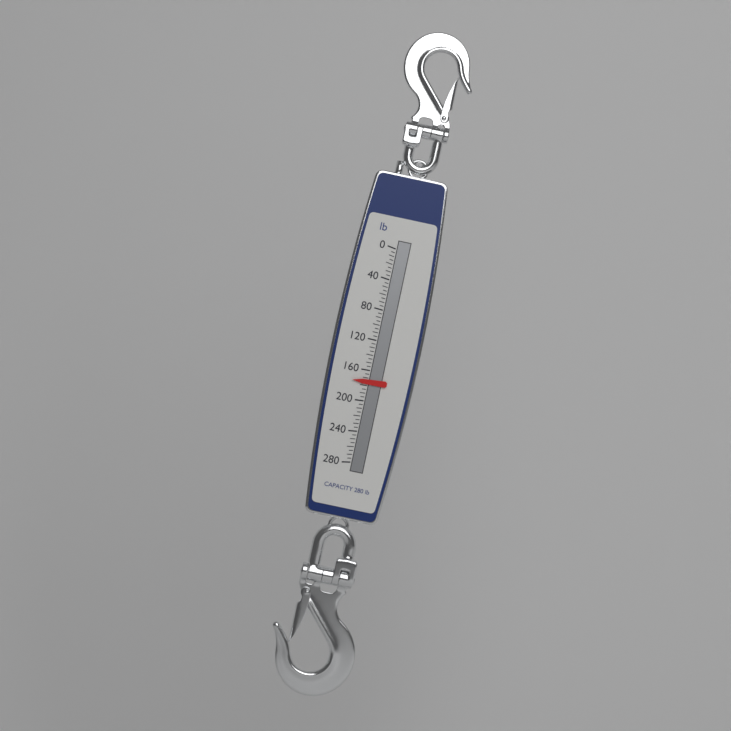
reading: 175 lb
